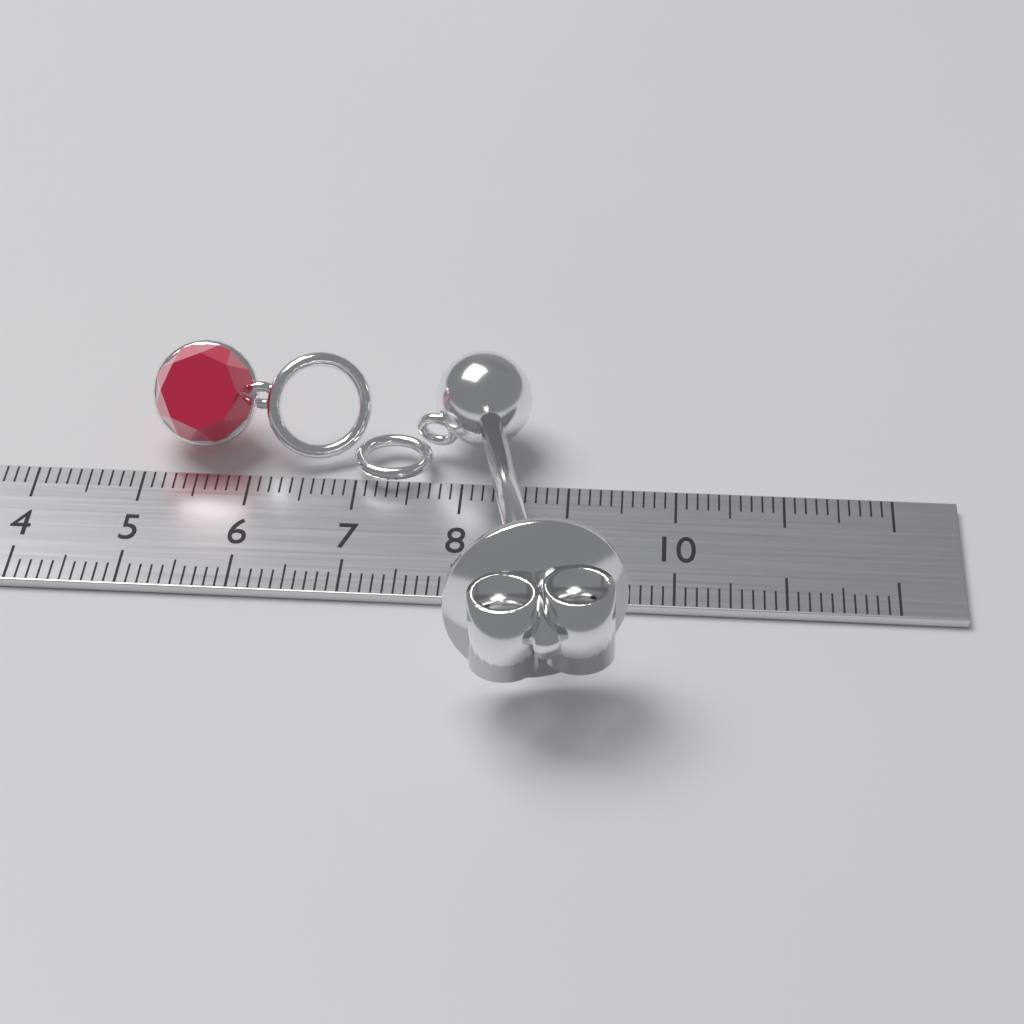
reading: 9.6 cm
